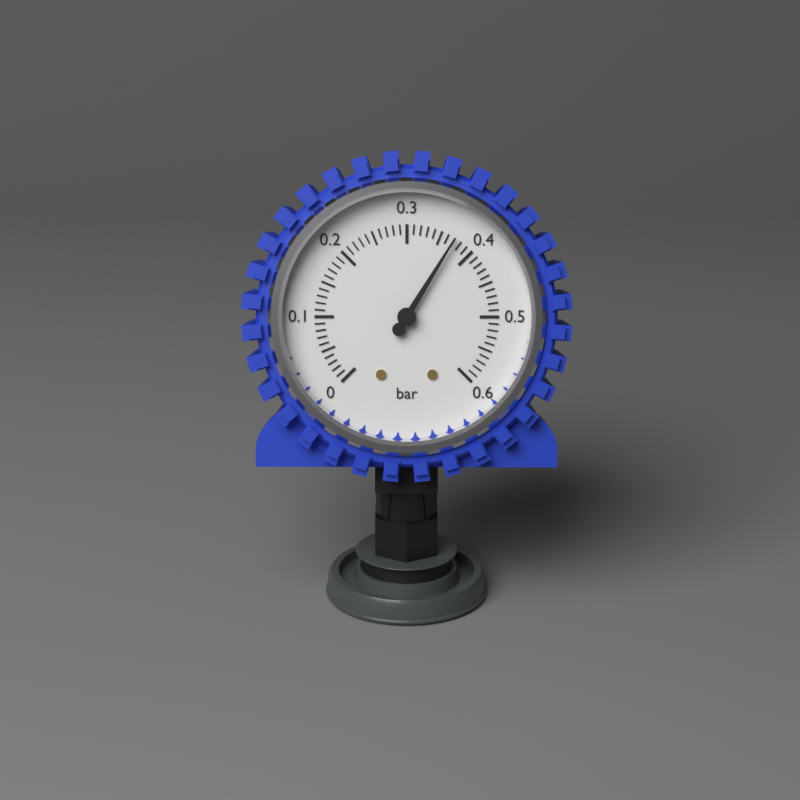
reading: 0.37 bar
